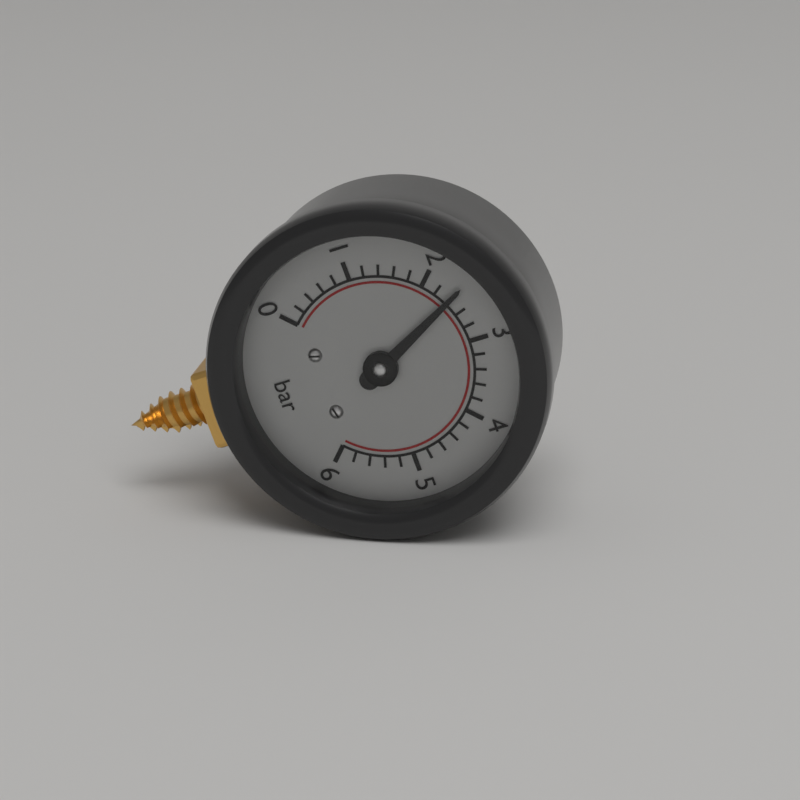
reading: 2.4 bar
